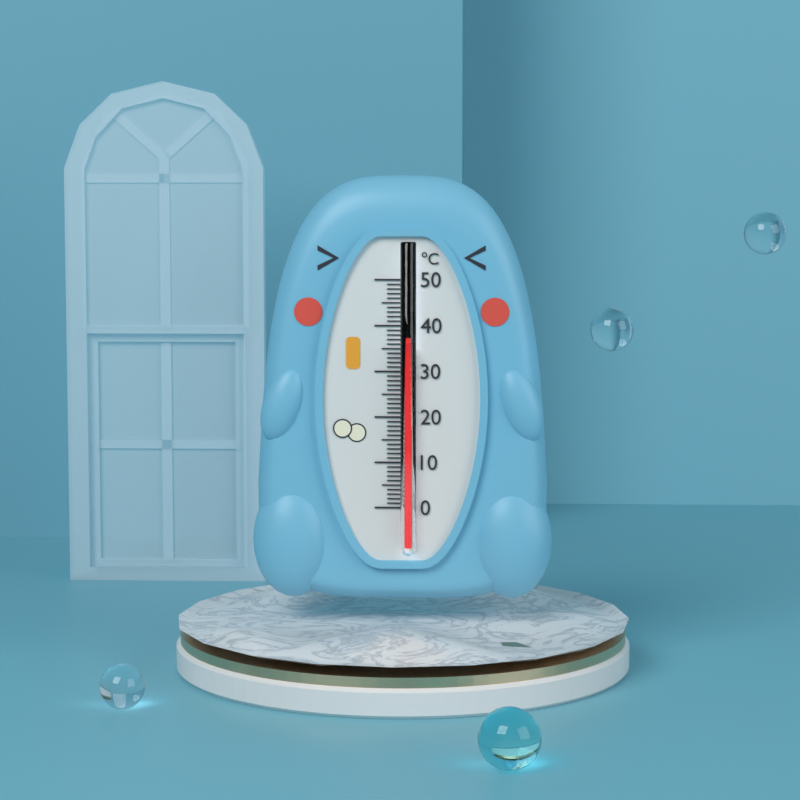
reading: 36 °C
